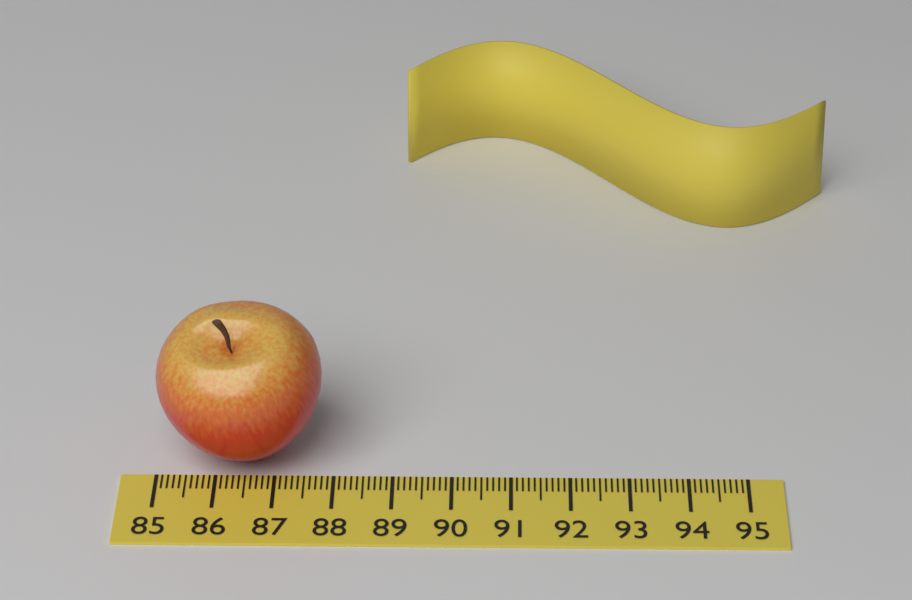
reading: 87.8 (no unit)
